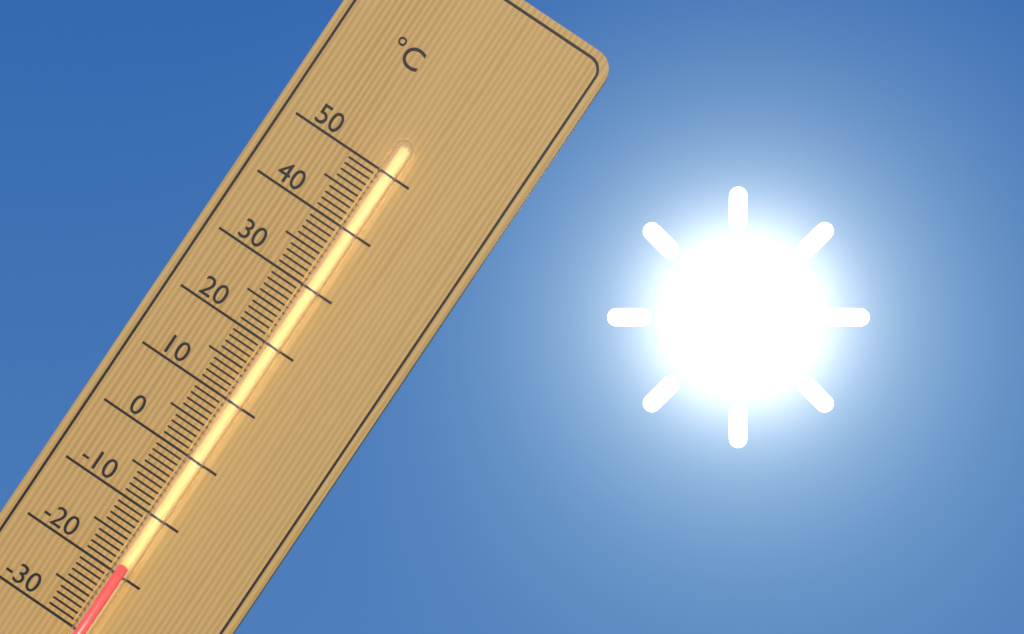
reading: -18 °C
